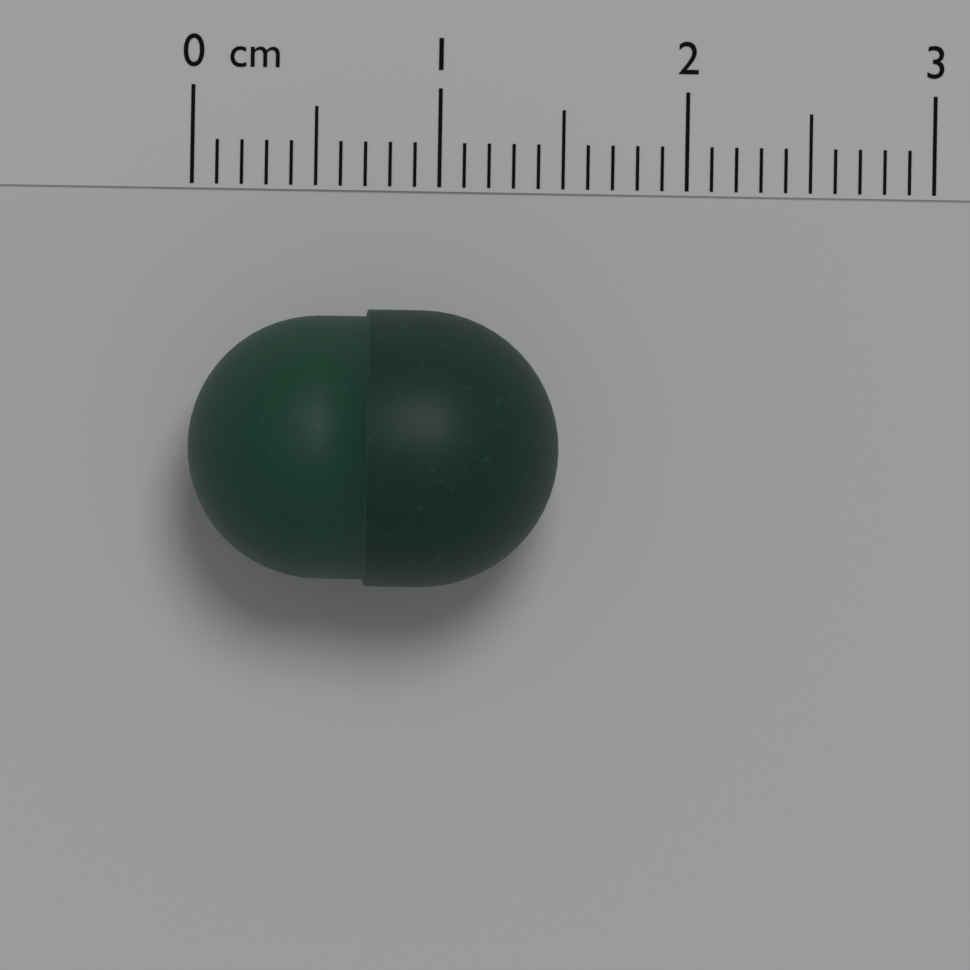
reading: 1.5 cm
